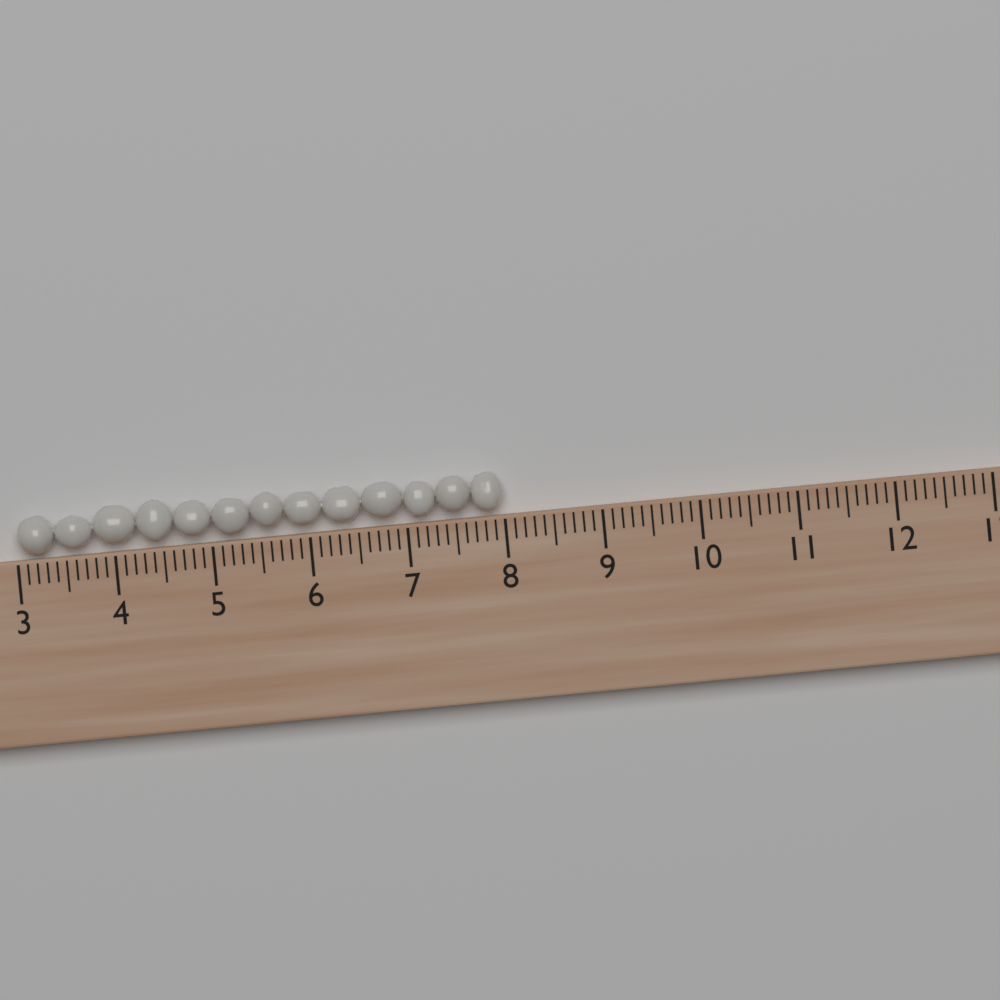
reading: 8.0 (no unit)
